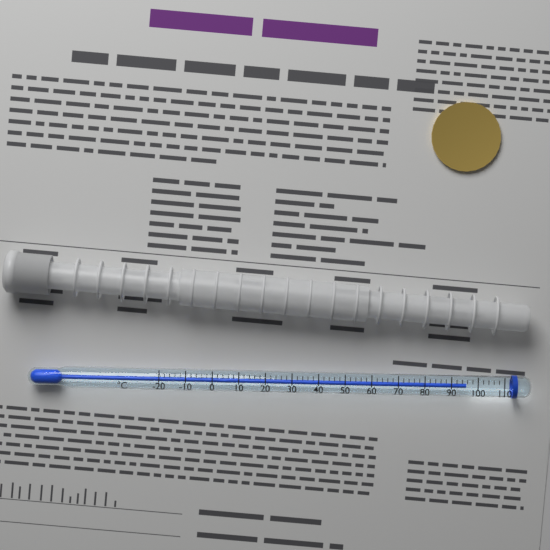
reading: 96 °C
